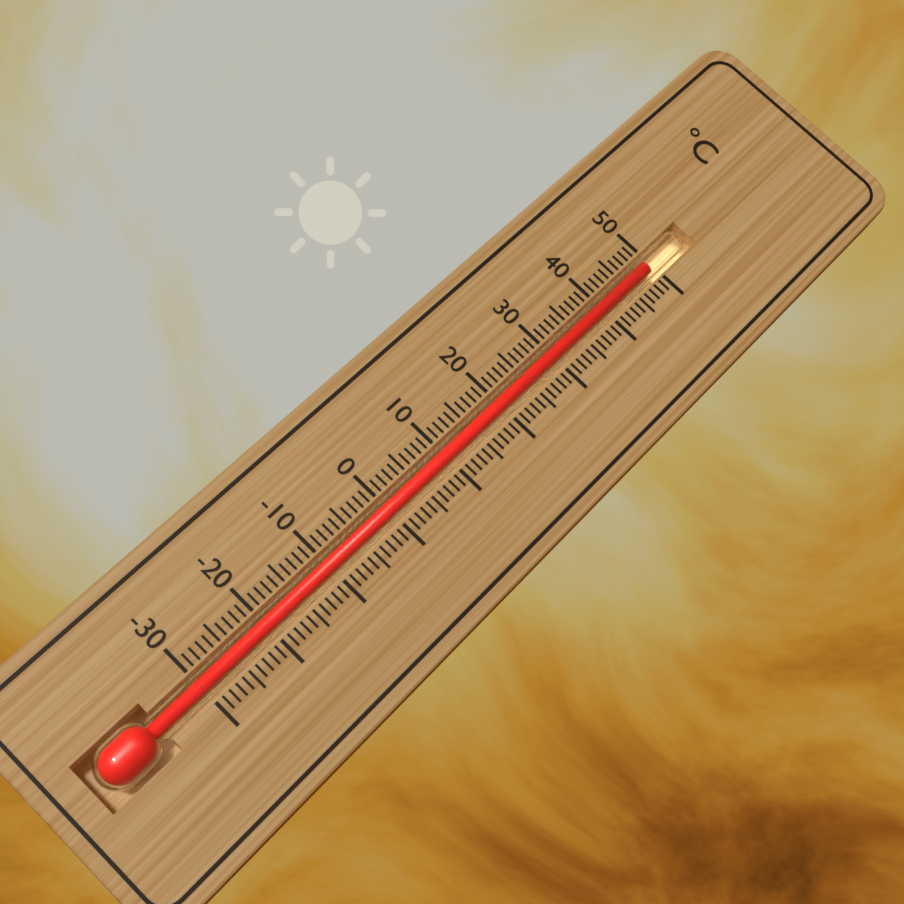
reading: 49 °C
